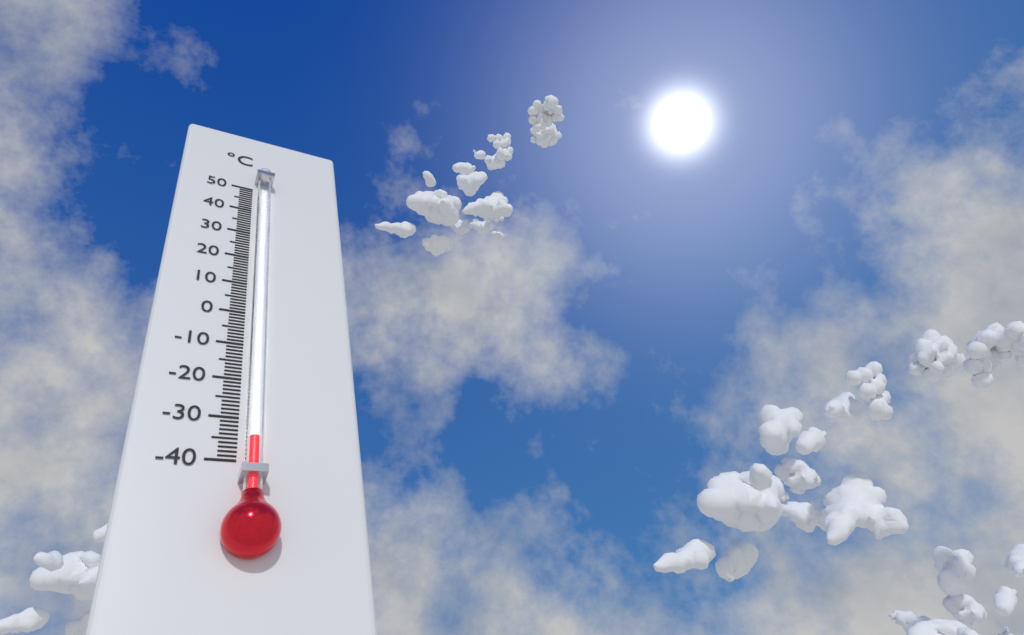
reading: -36 °C
